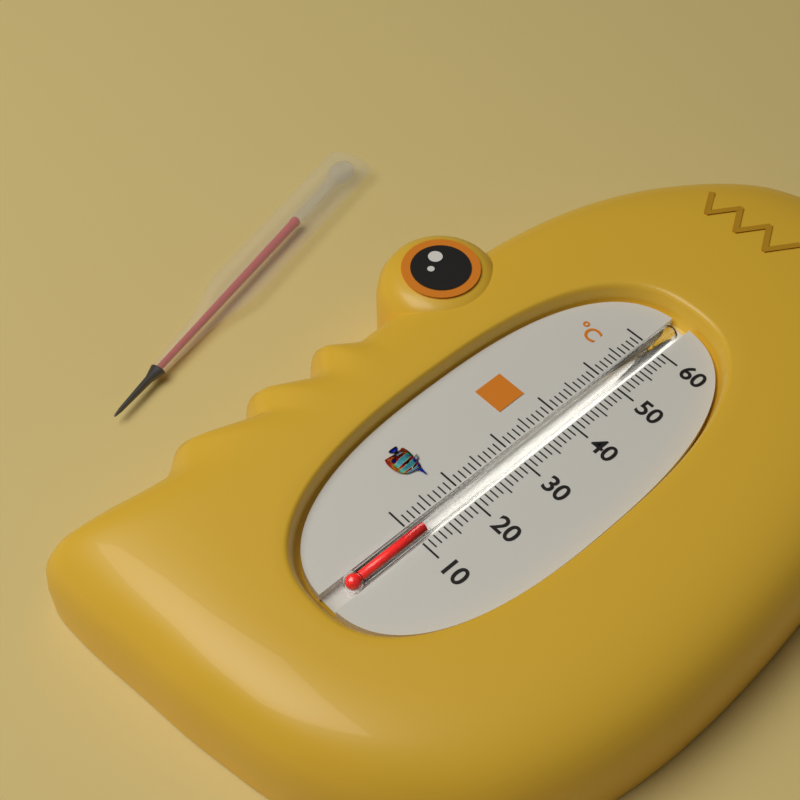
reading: 12 °C
